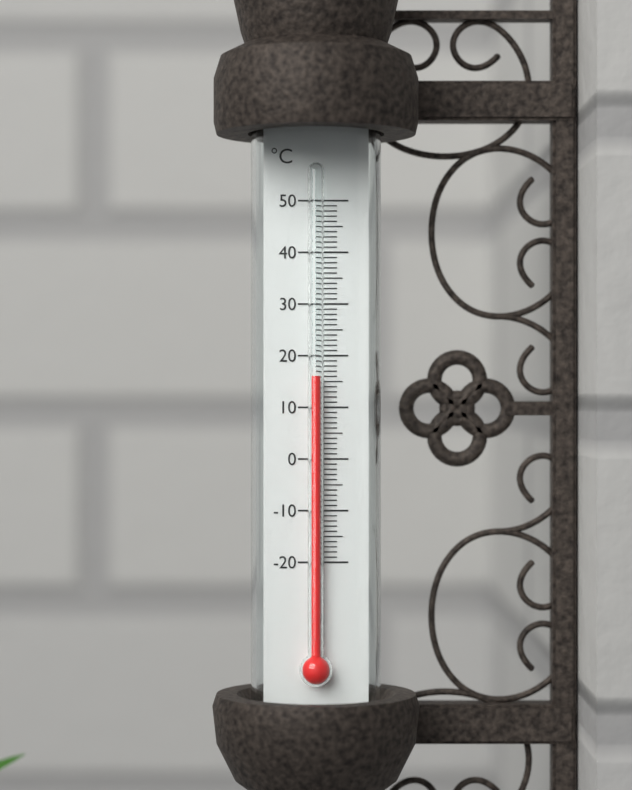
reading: 16 °C
